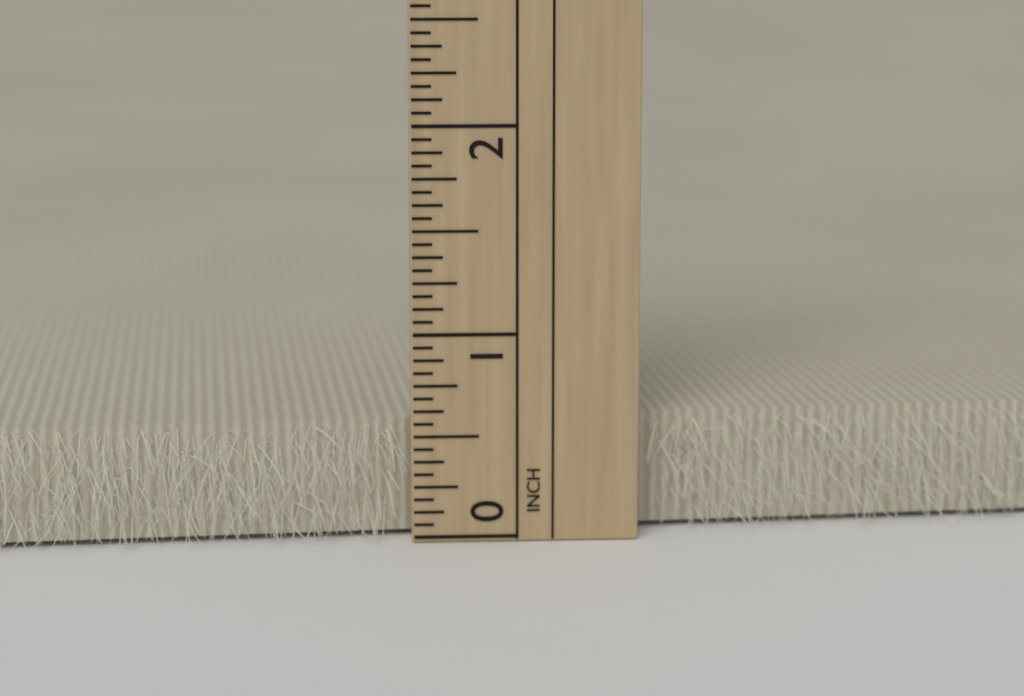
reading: 0.5625 in
